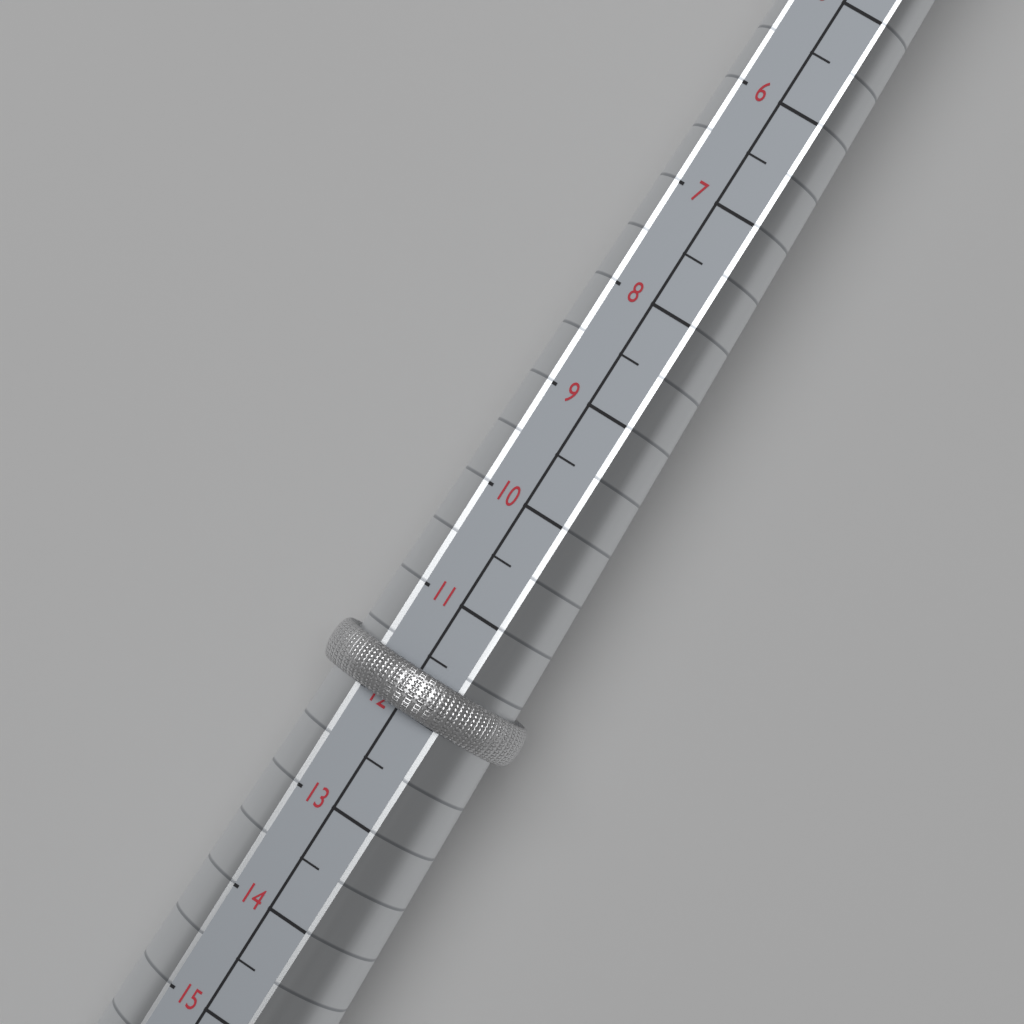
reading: 12.0 (no unit)
